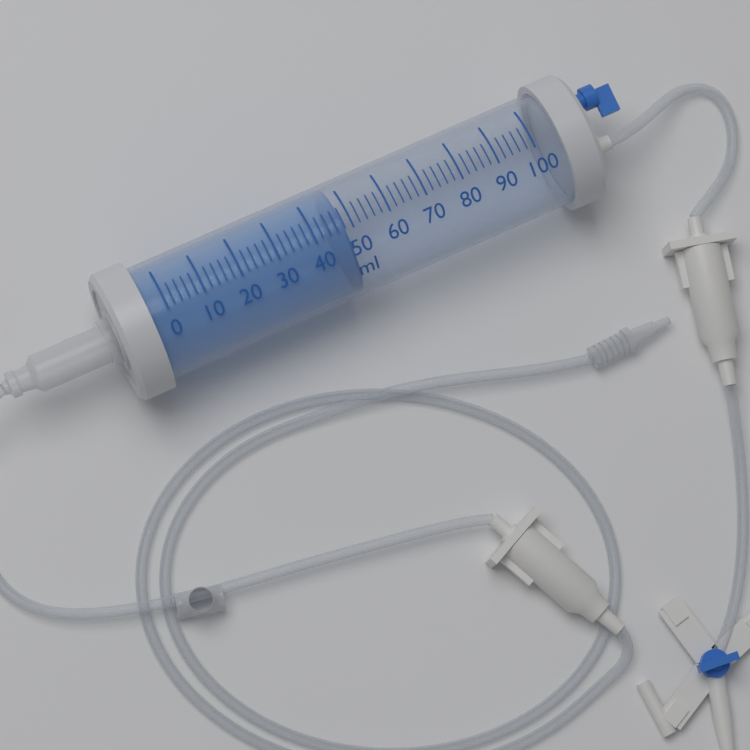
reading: 48 ml
